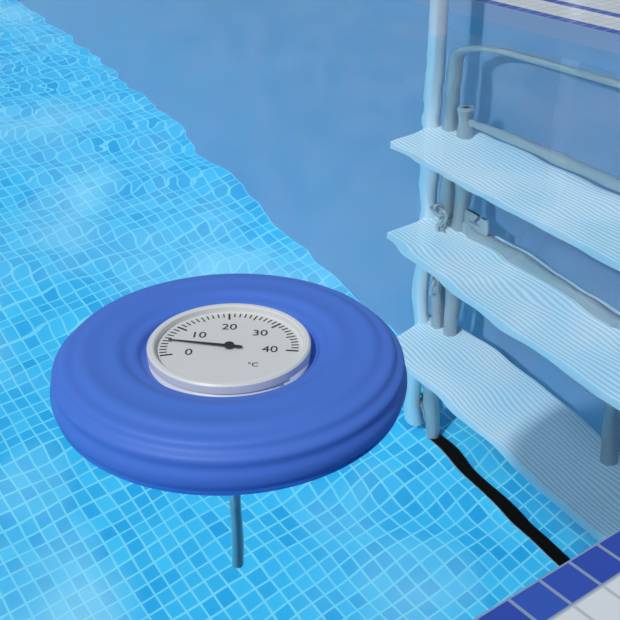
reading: 5 °C
